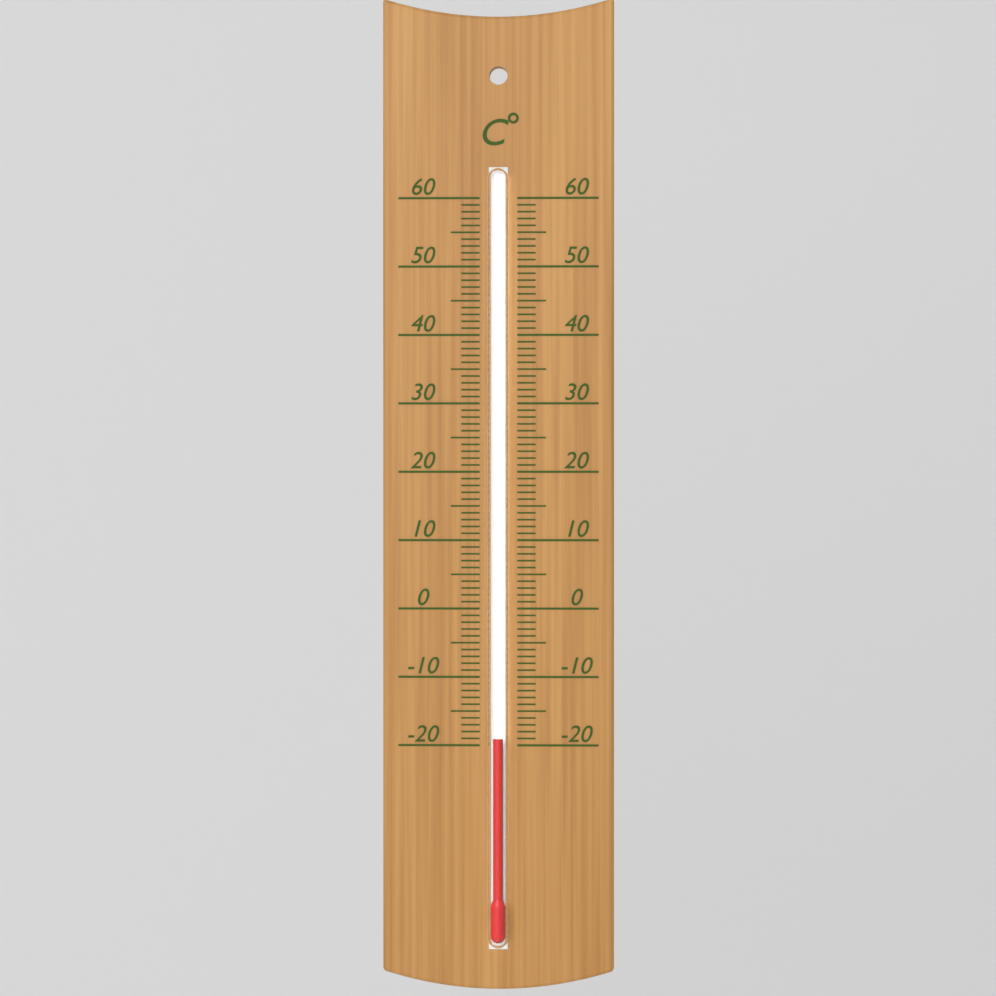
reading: -19 °C
